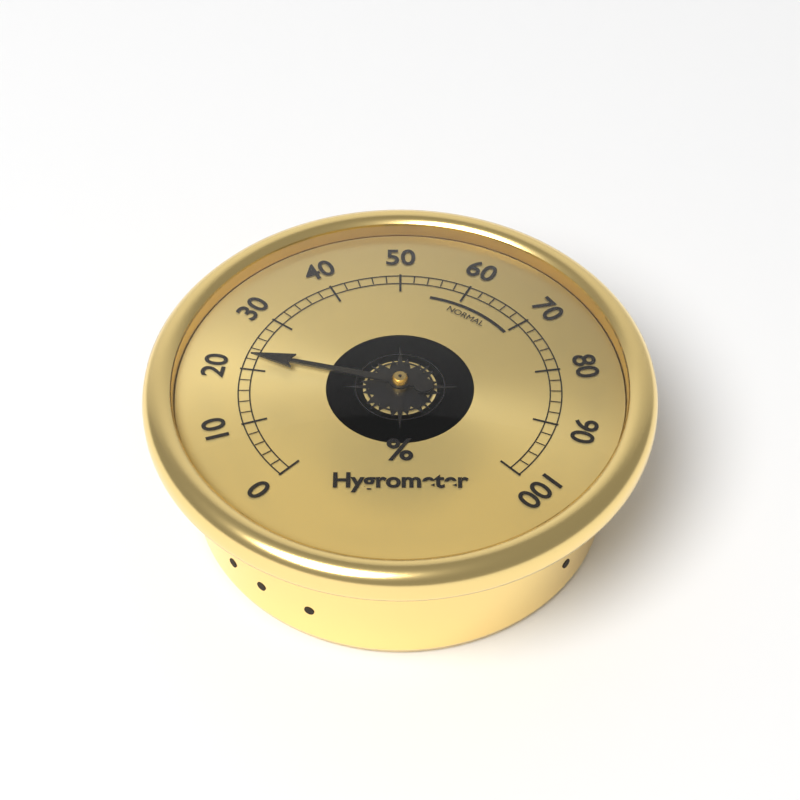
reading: 22 %
